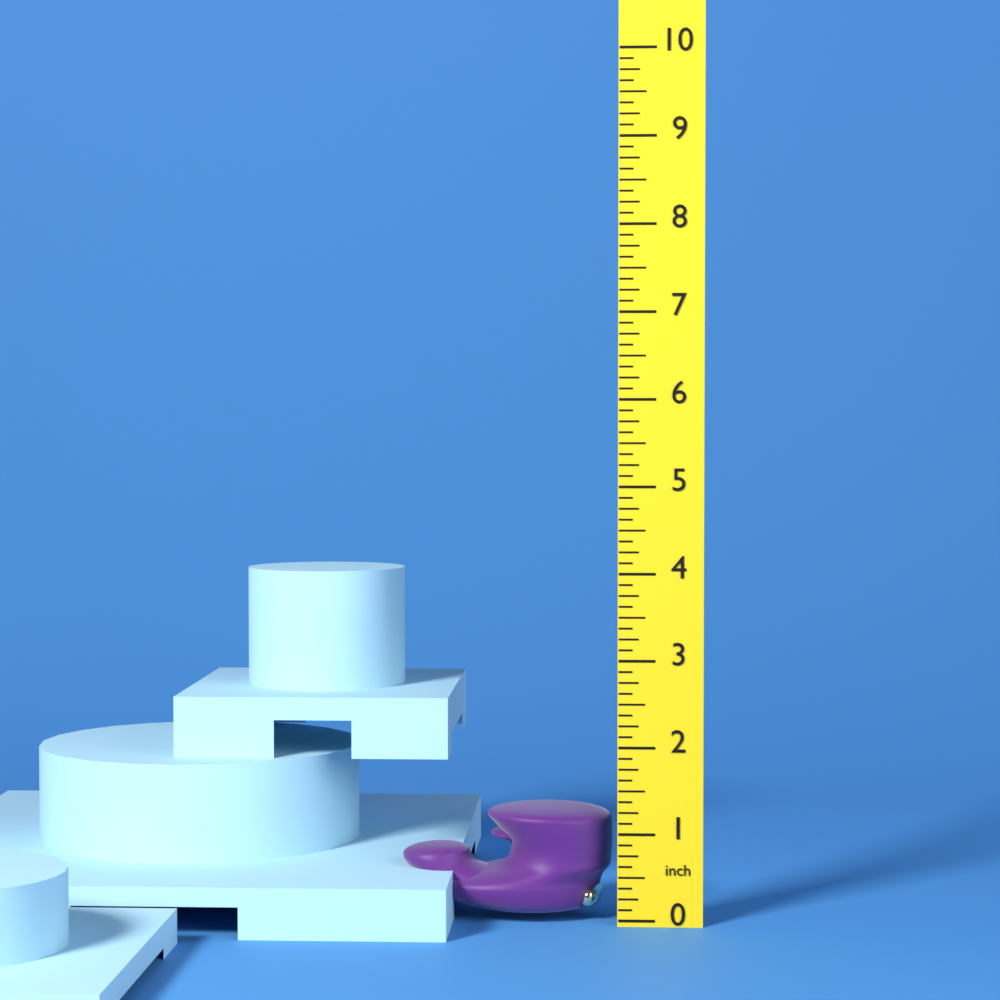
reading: 1.250 inch
